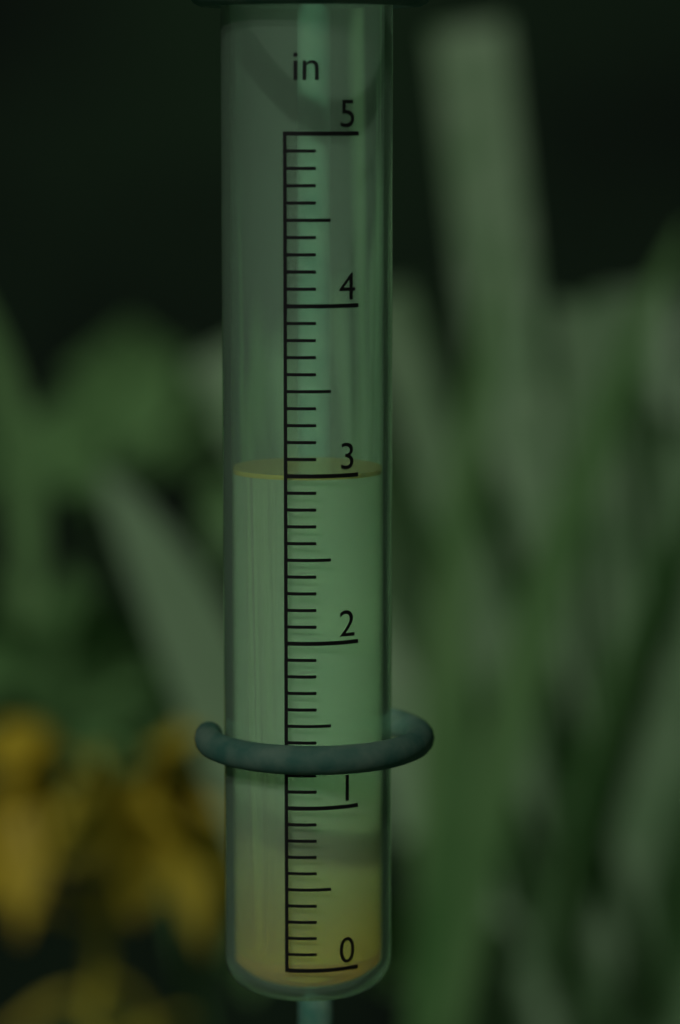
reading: 3.0 in
